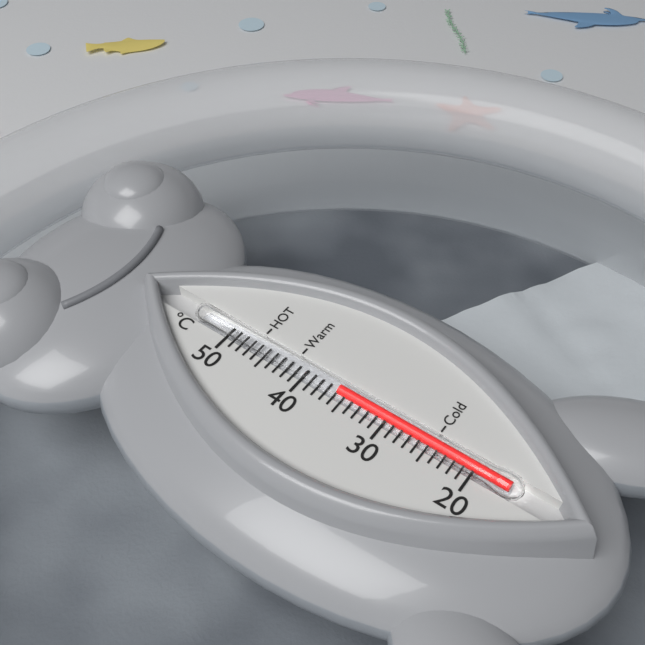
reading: 36 °C
